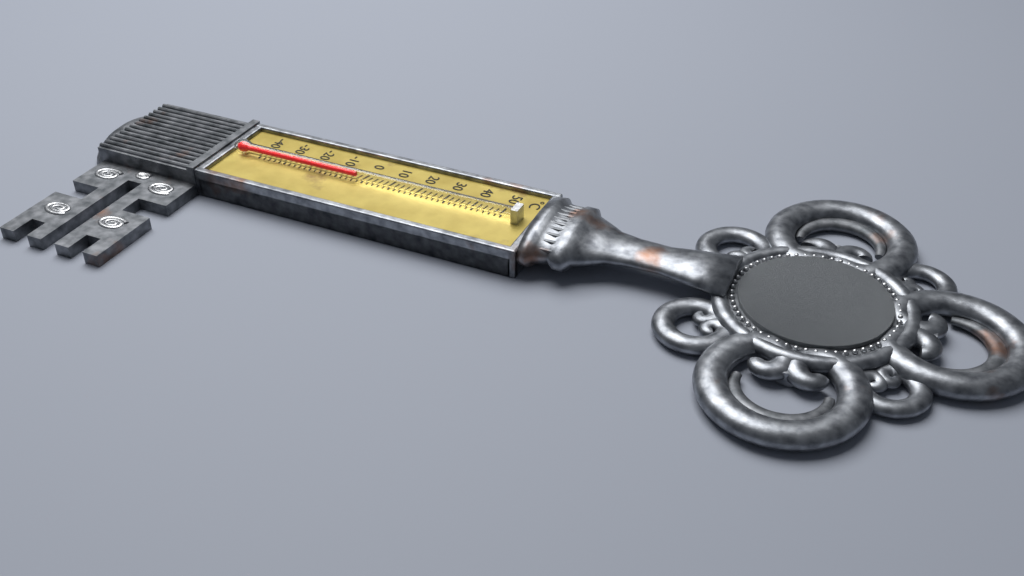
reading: -2 °C
